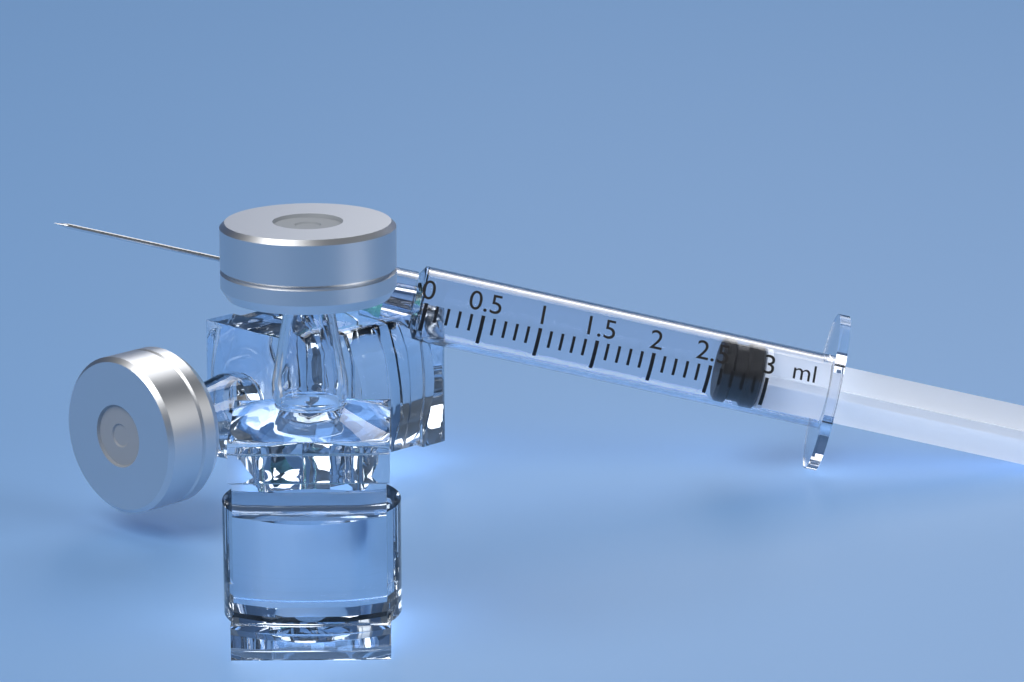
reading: 2.6 ml
